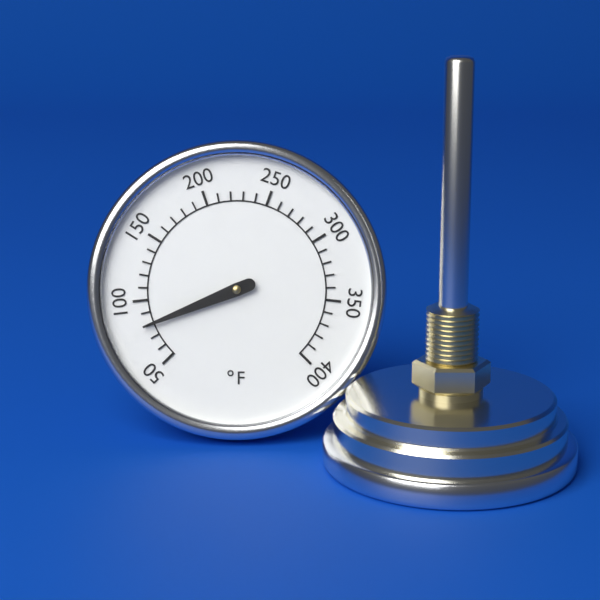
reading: 80 °F
